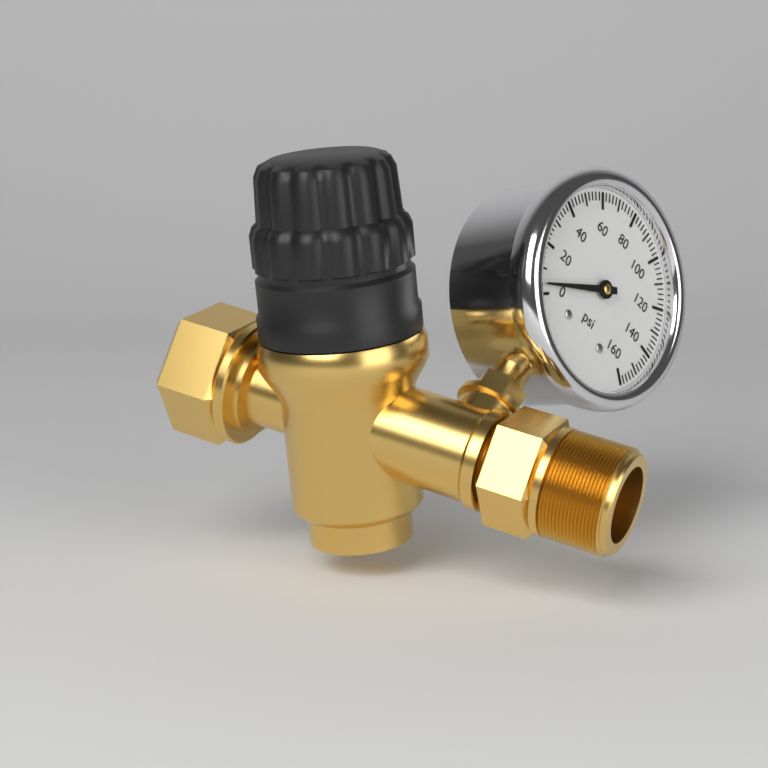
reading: 4 psi
